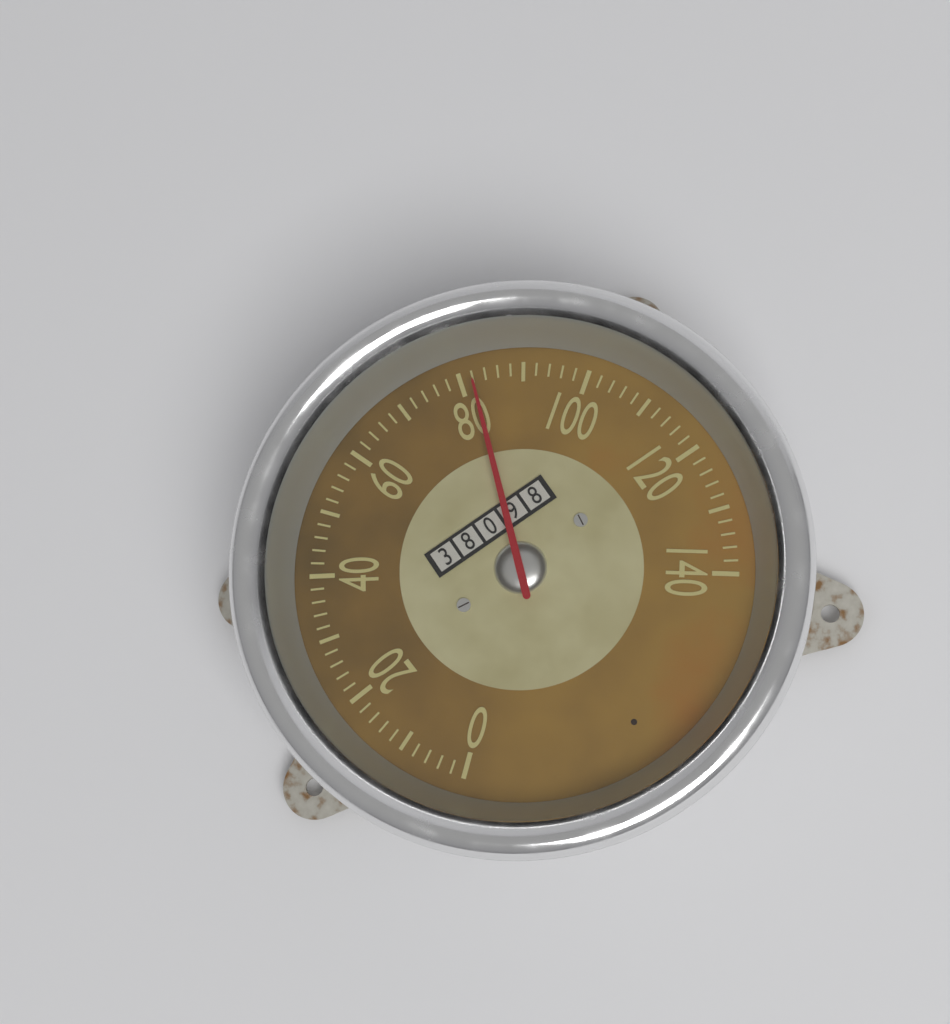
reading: 82 (no unit)
